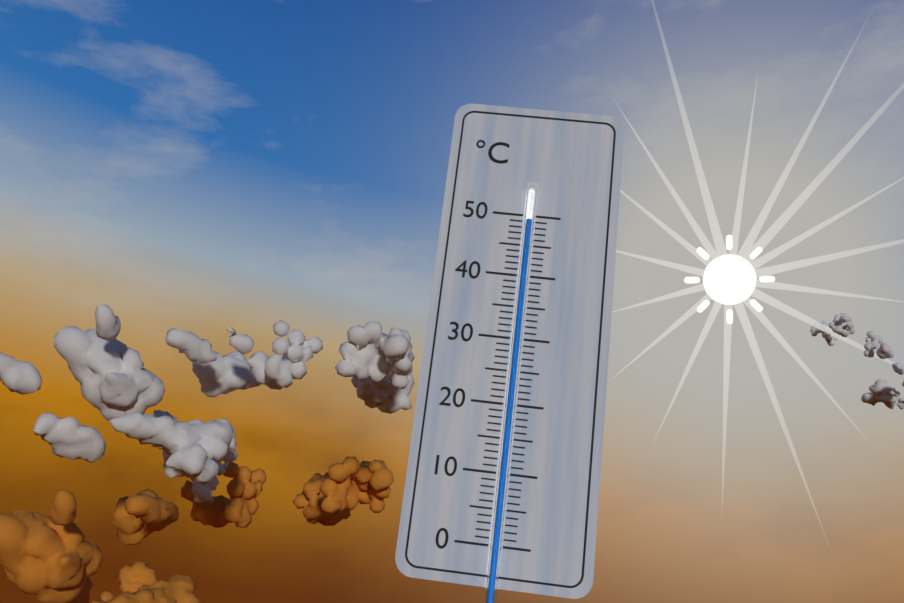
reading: 49 °C
